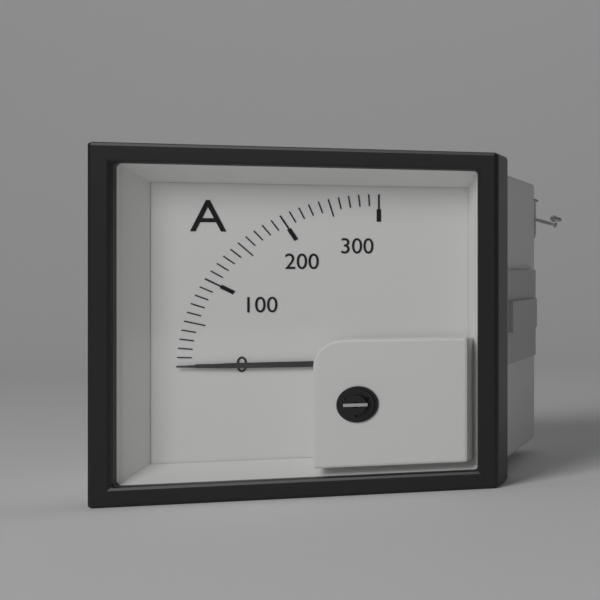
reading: 0 A
